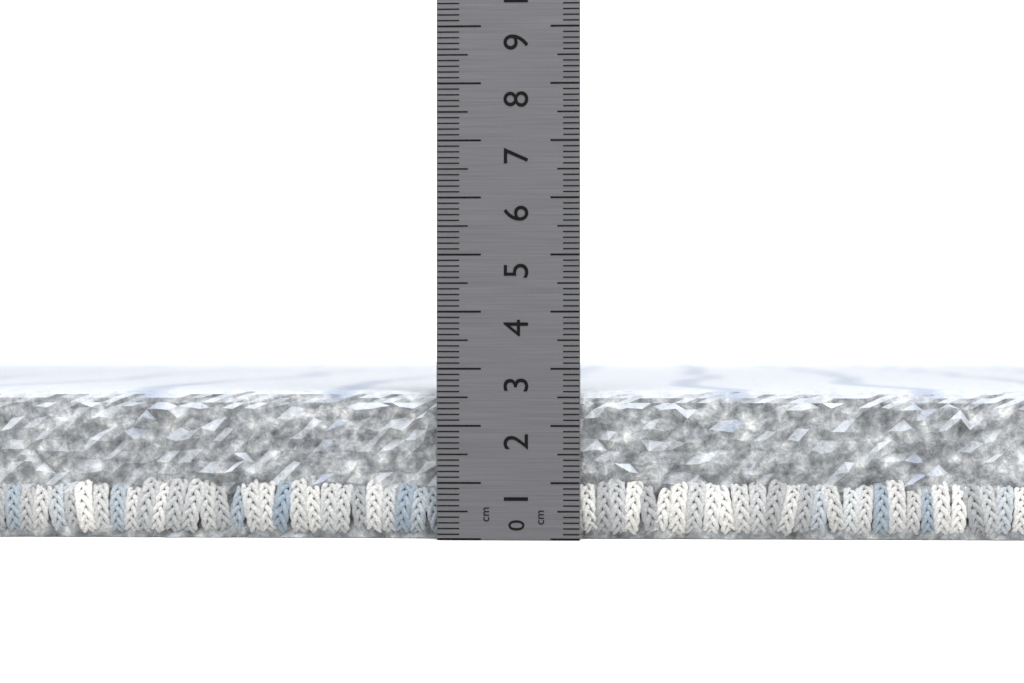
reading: 2.6 cm
